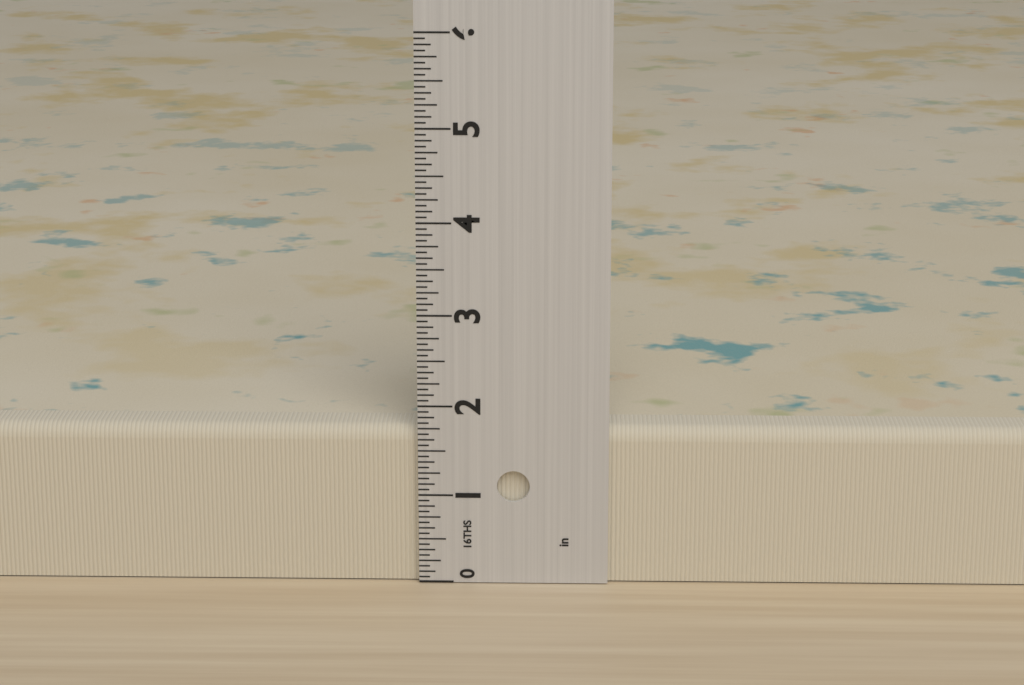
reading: 1.7500 in
